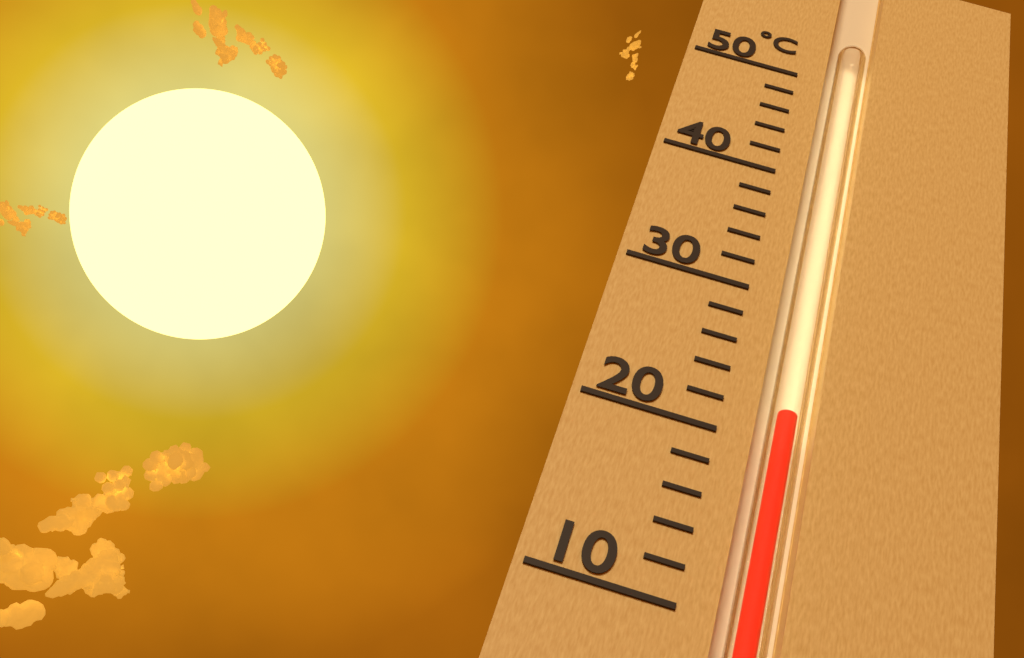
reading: 22 °C
